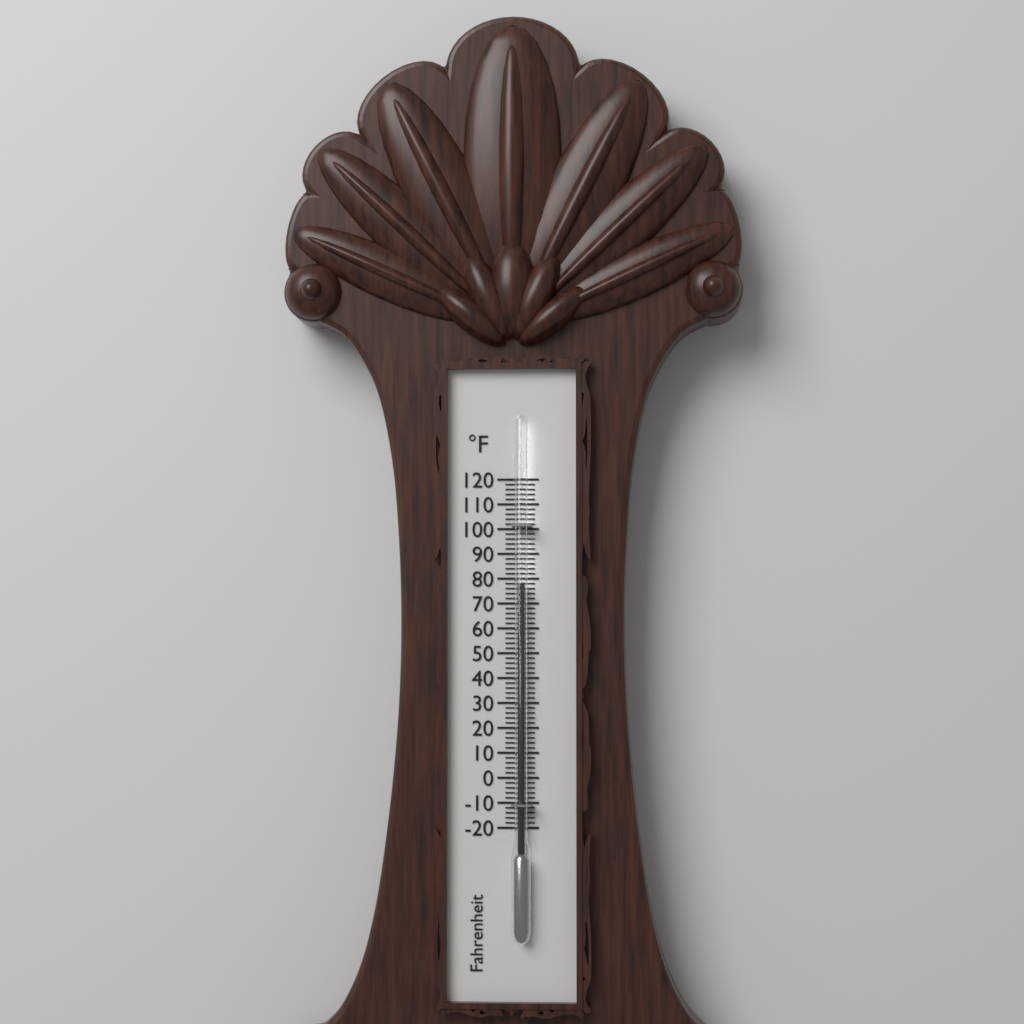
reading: 78 °F
